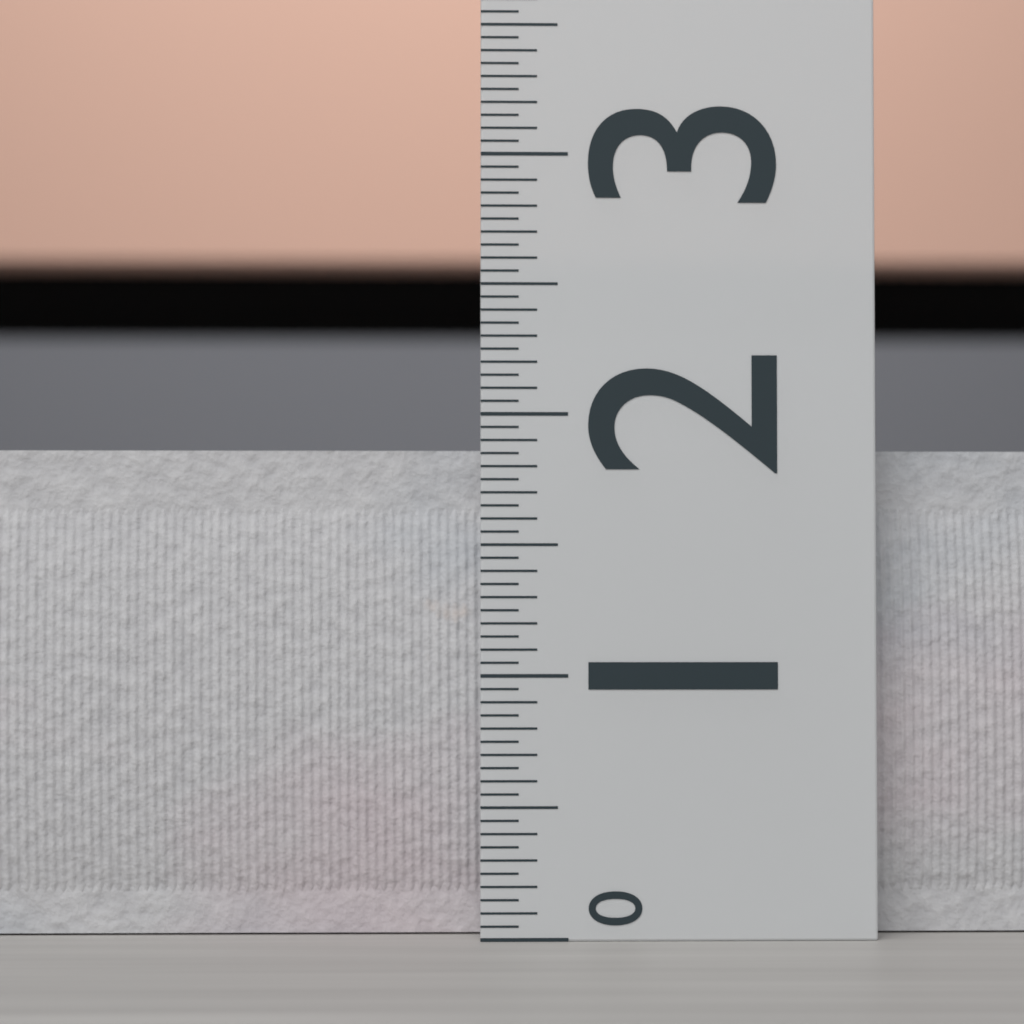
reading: 1.90 (no unit)
